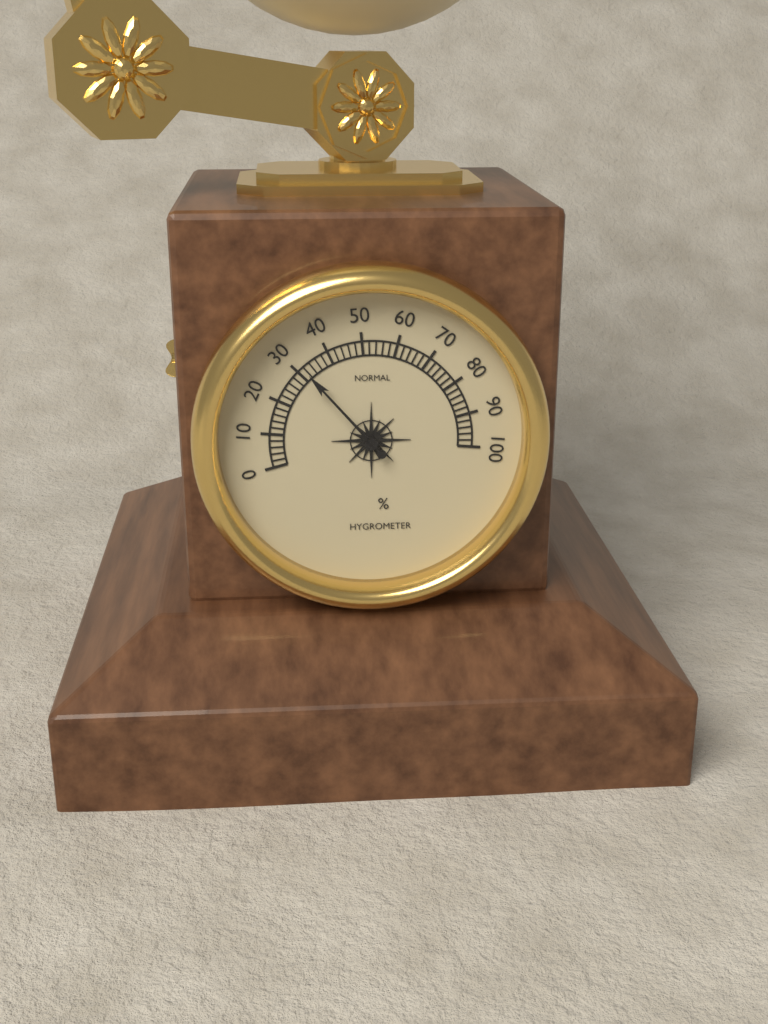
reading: 32 %
